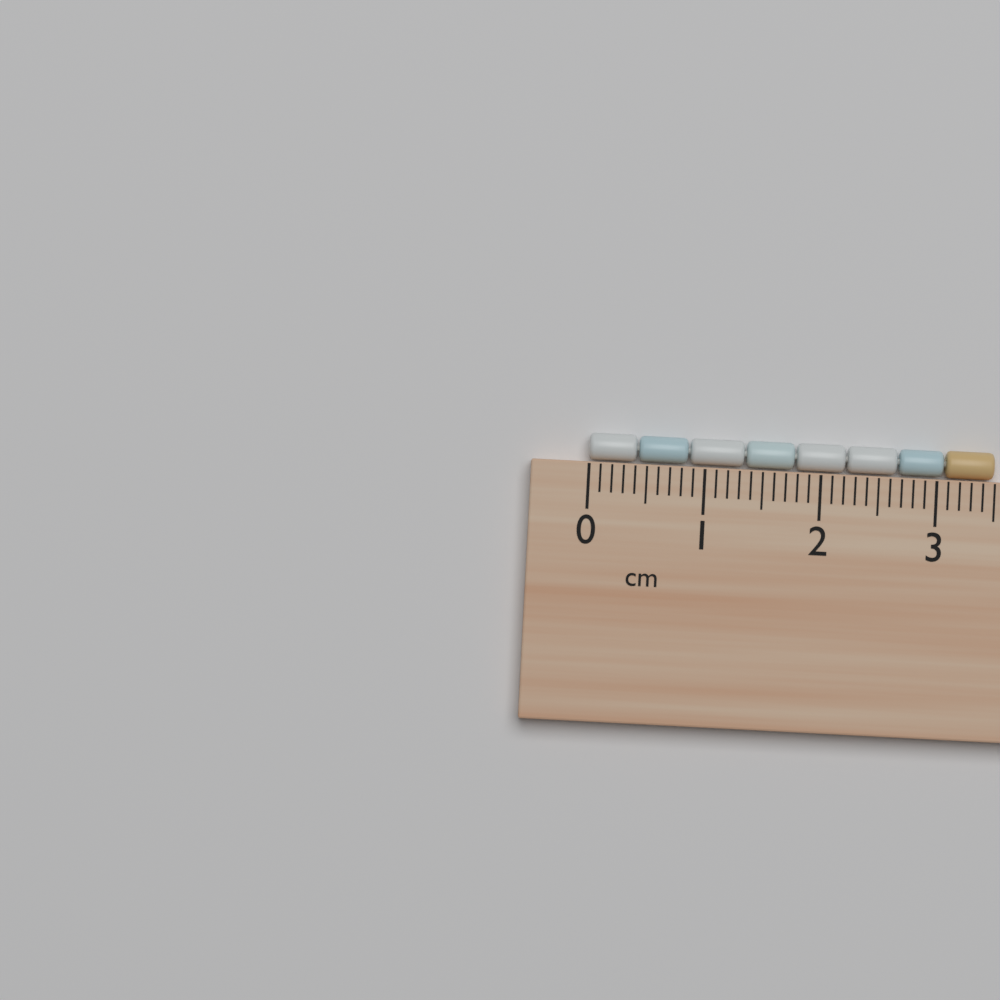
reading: 3.5 cm
